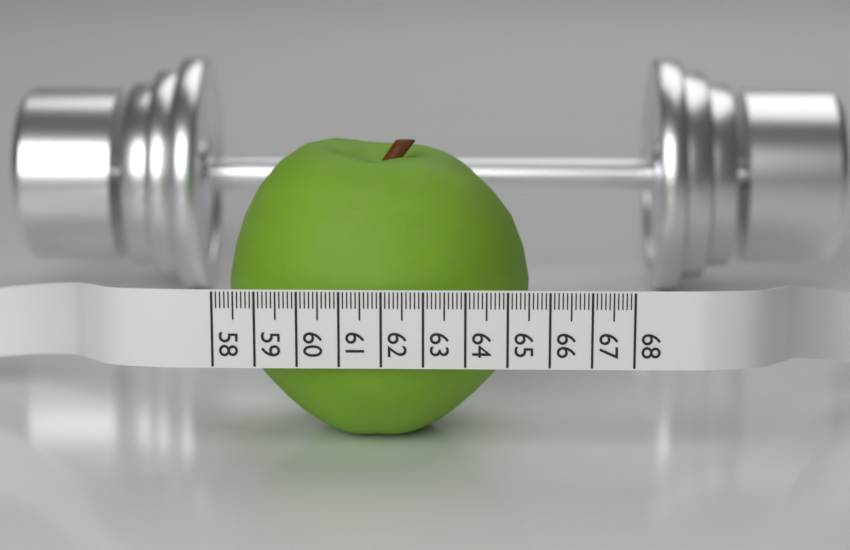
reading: 65.6 (no unit)
